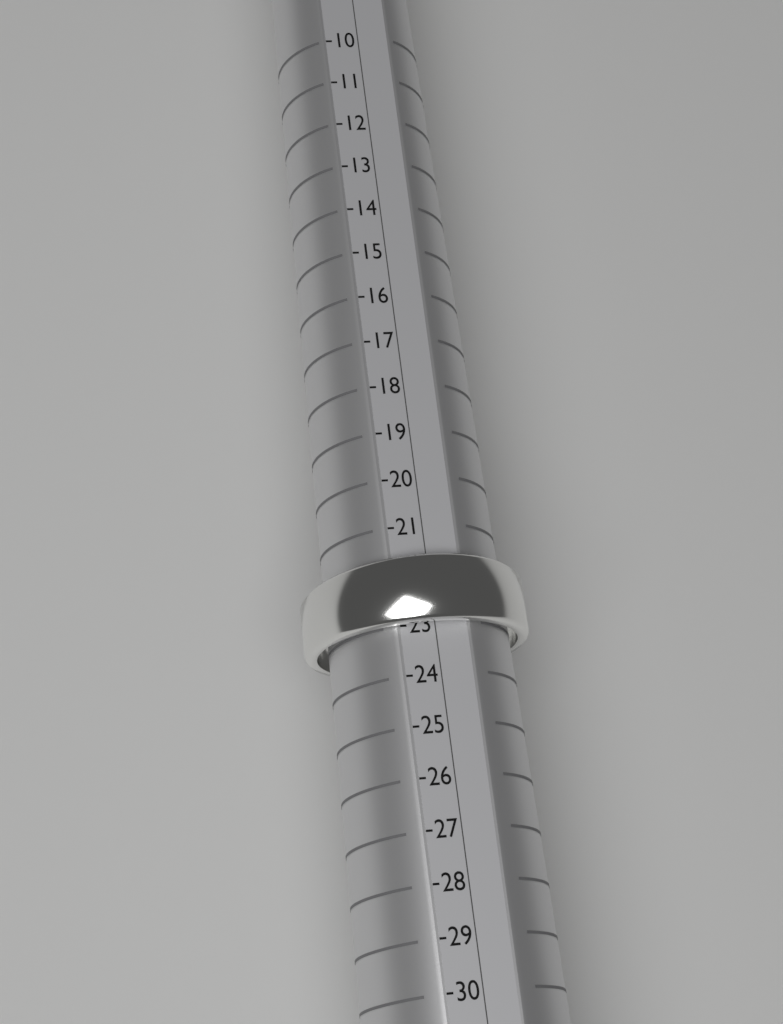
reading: 23 (no unit)
